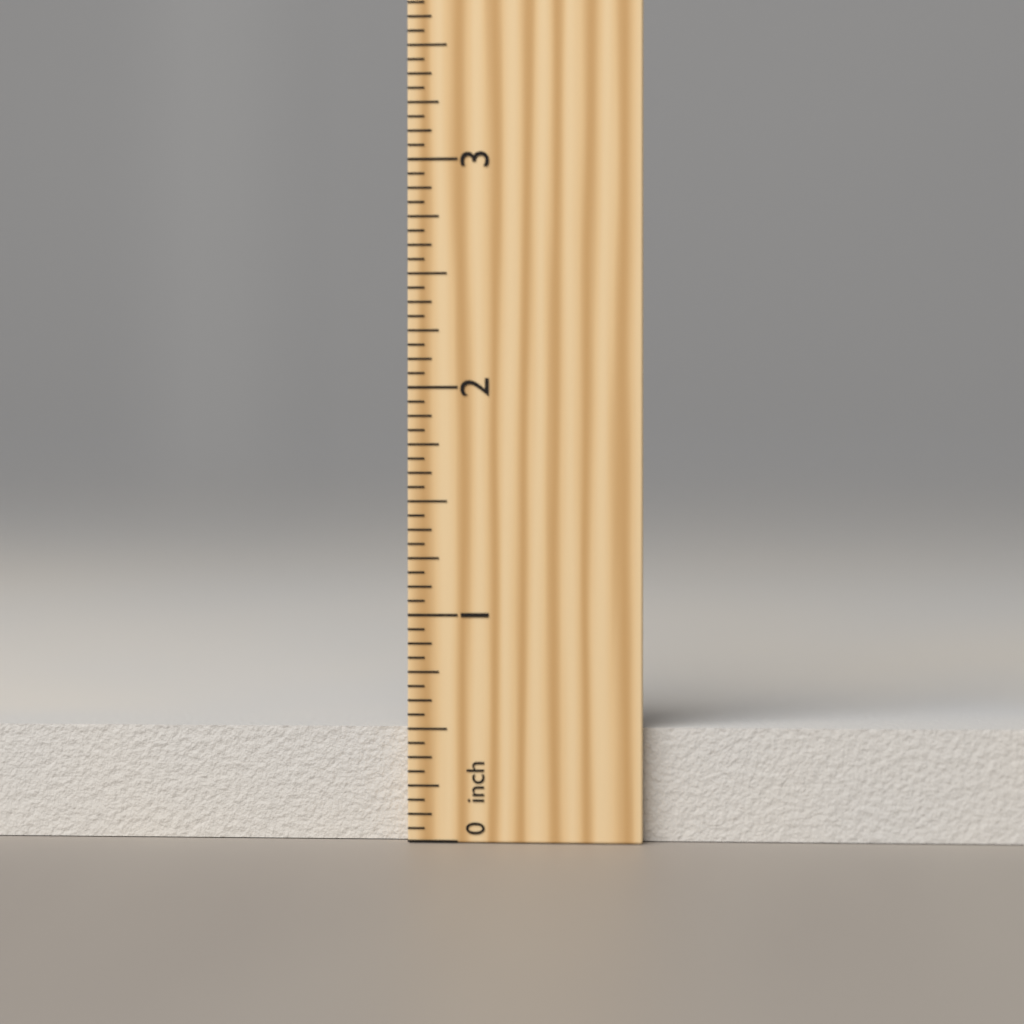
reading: 0.5000 inch
